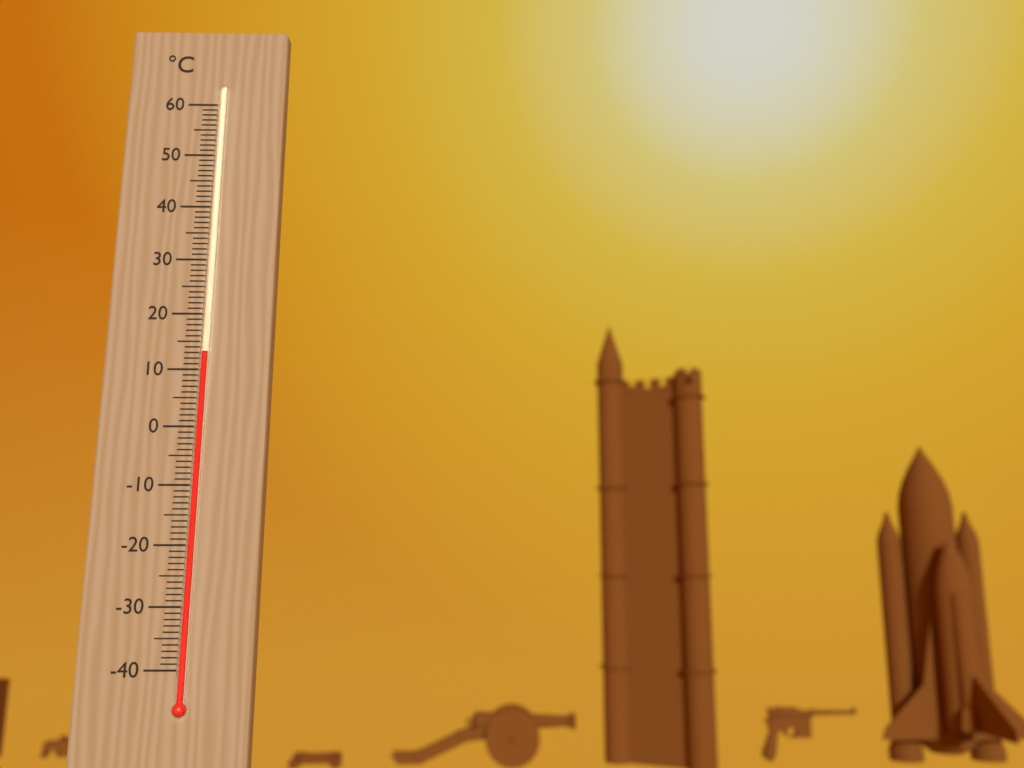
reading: 13 °C
